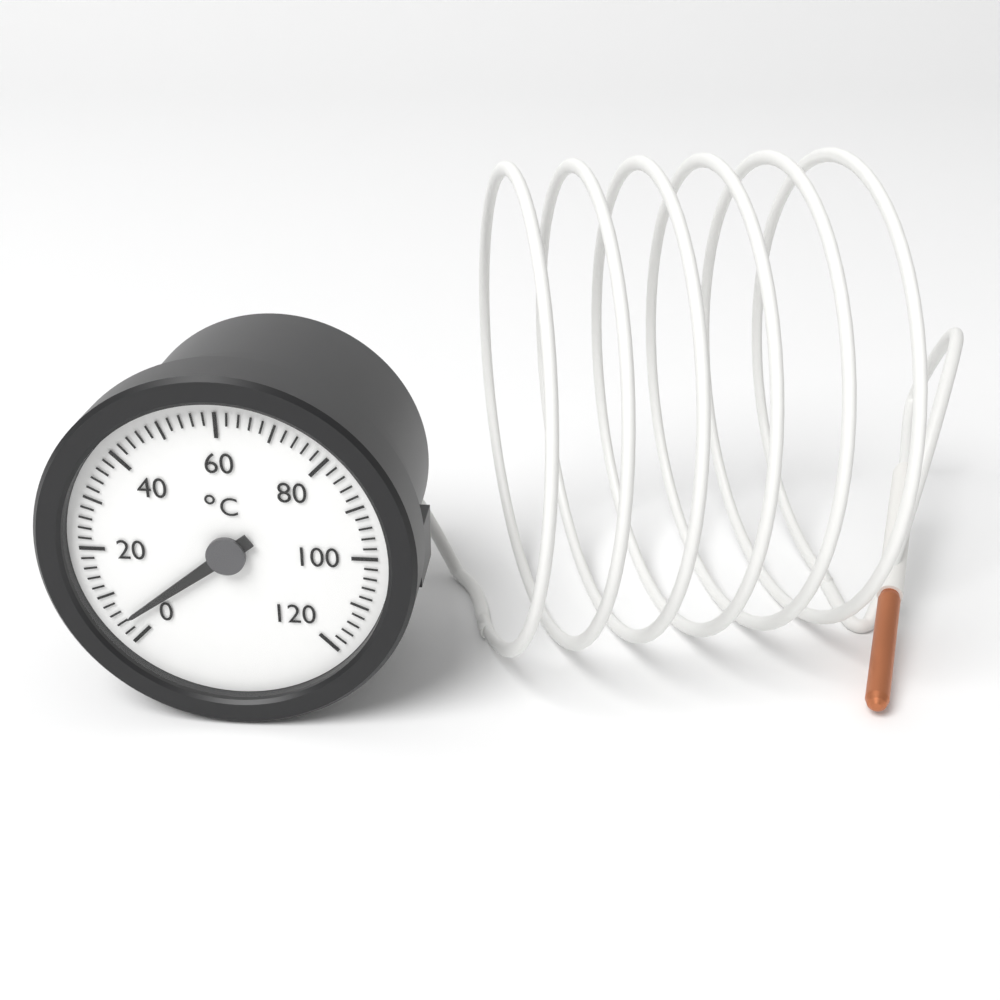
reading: 4 °C
